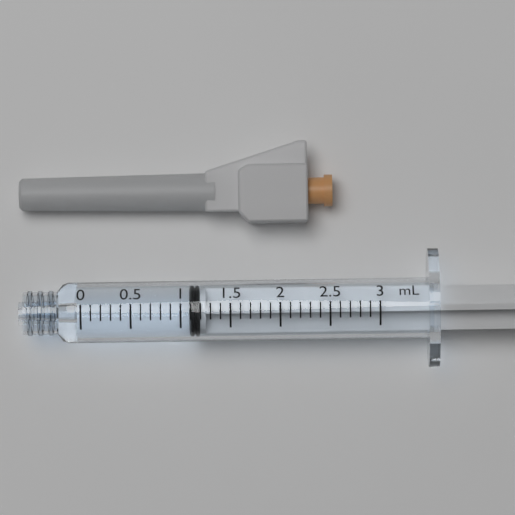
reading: 1.1 ml
